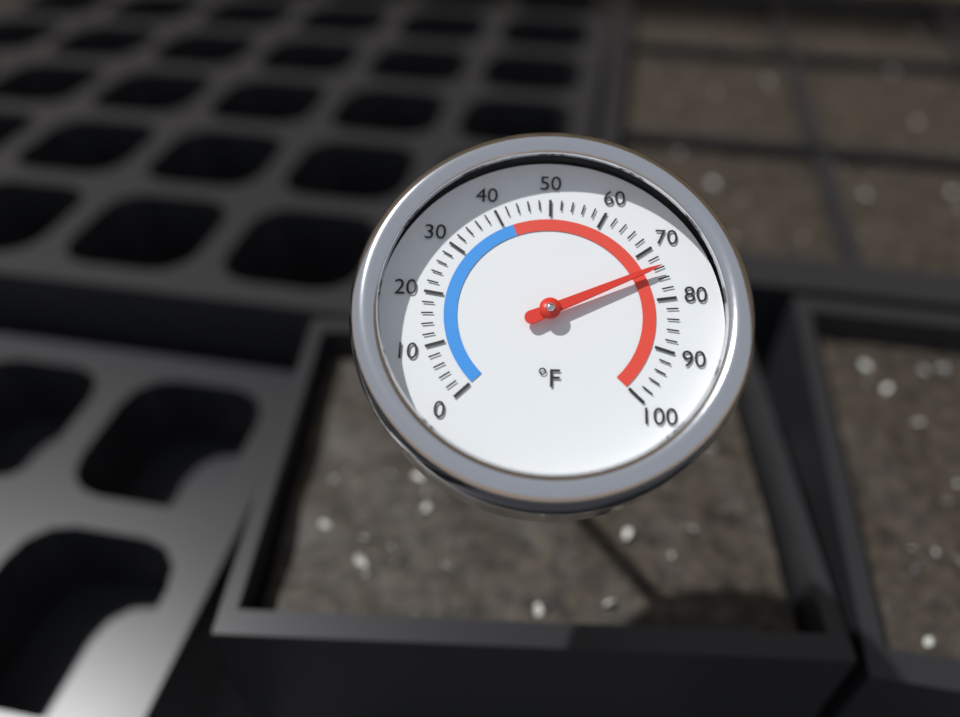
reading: 74 °F
